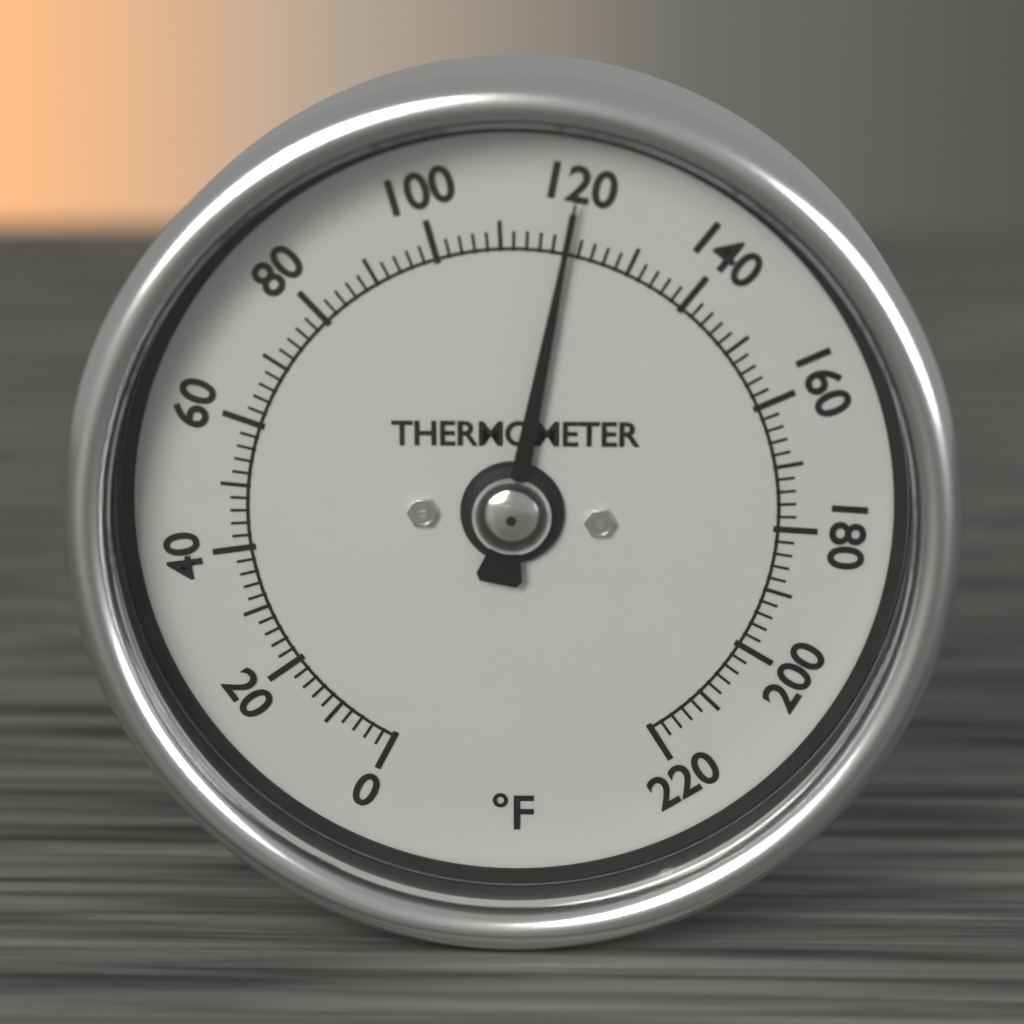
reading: 120 °F
